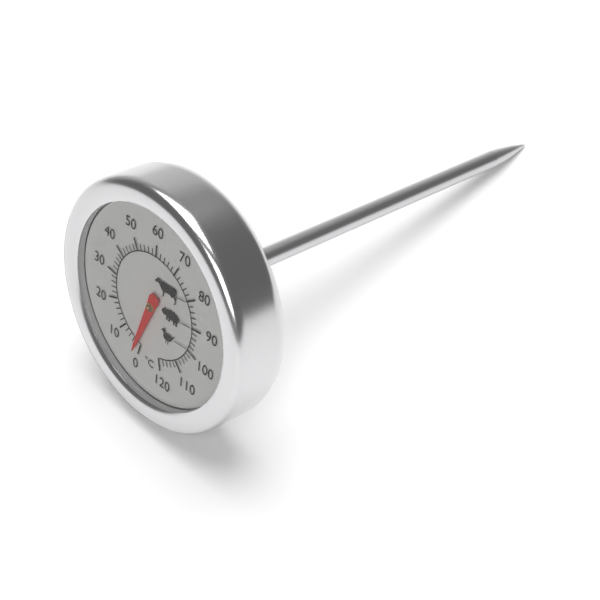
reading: 2 °C
